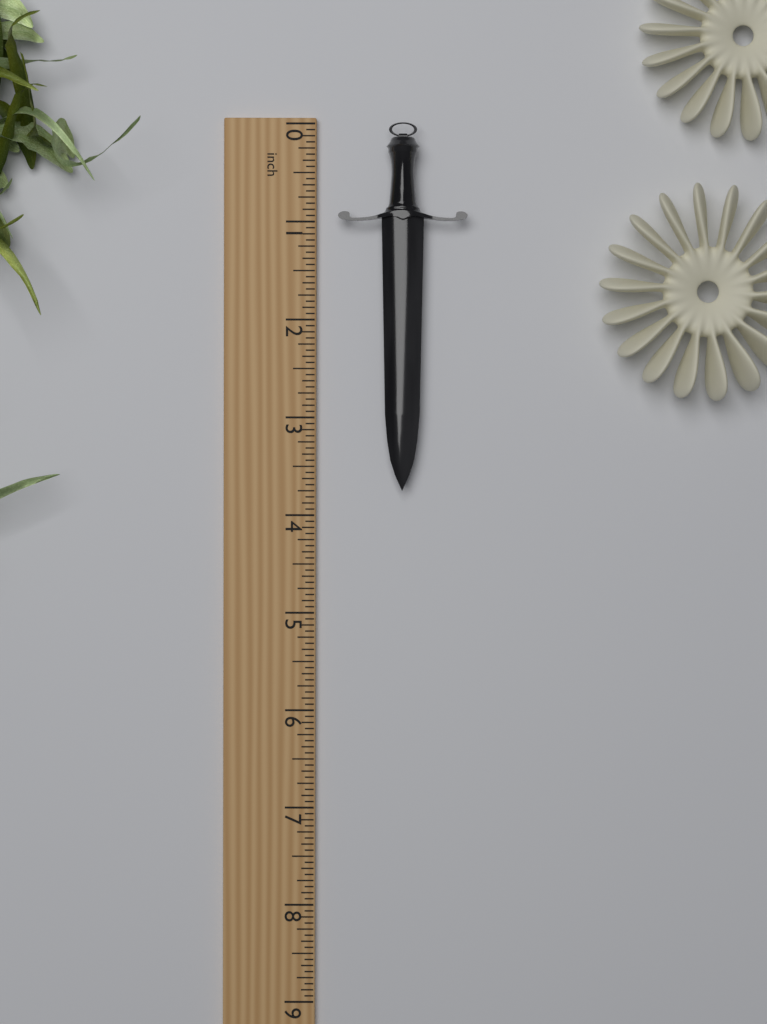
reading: 3.7500 inch
